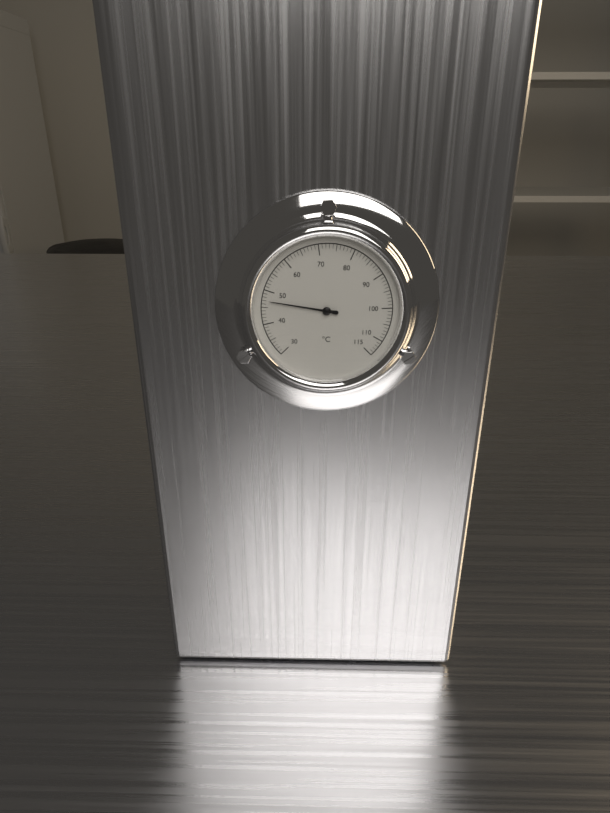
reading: 47 °C
